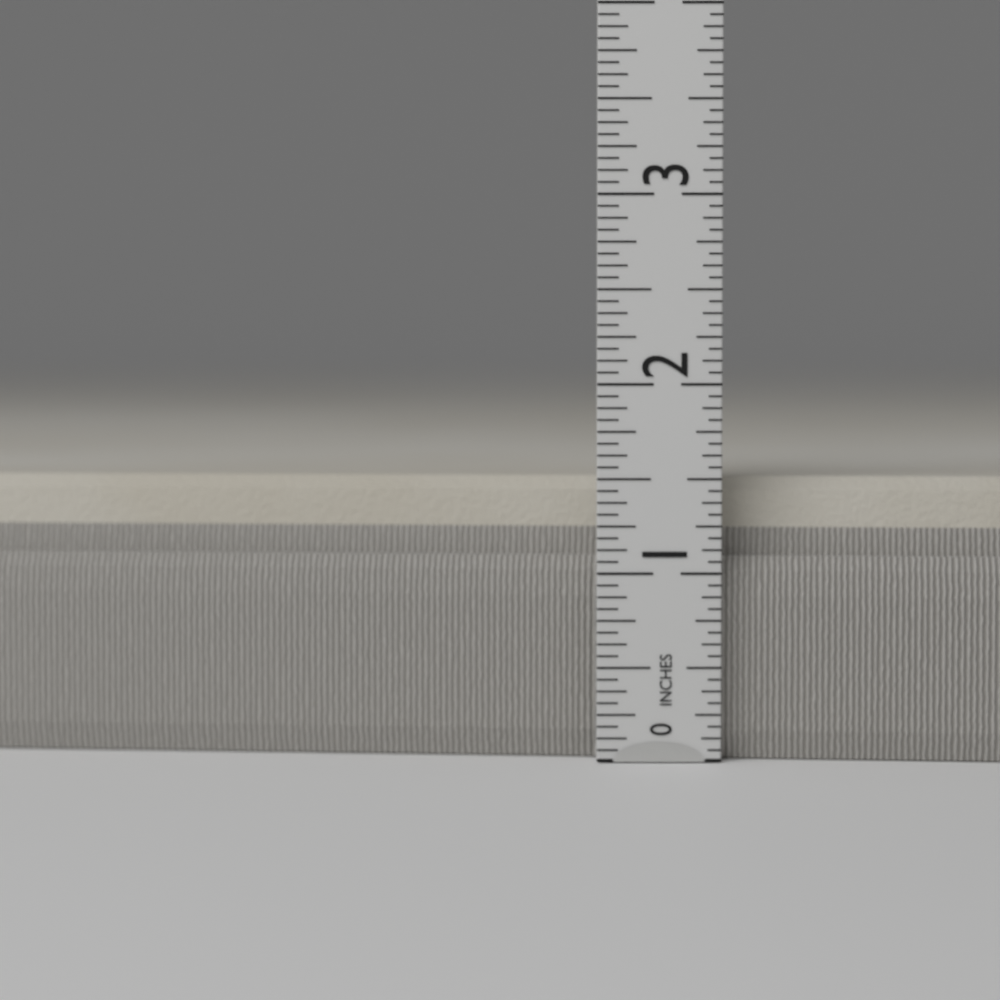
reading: 1.5000 in
